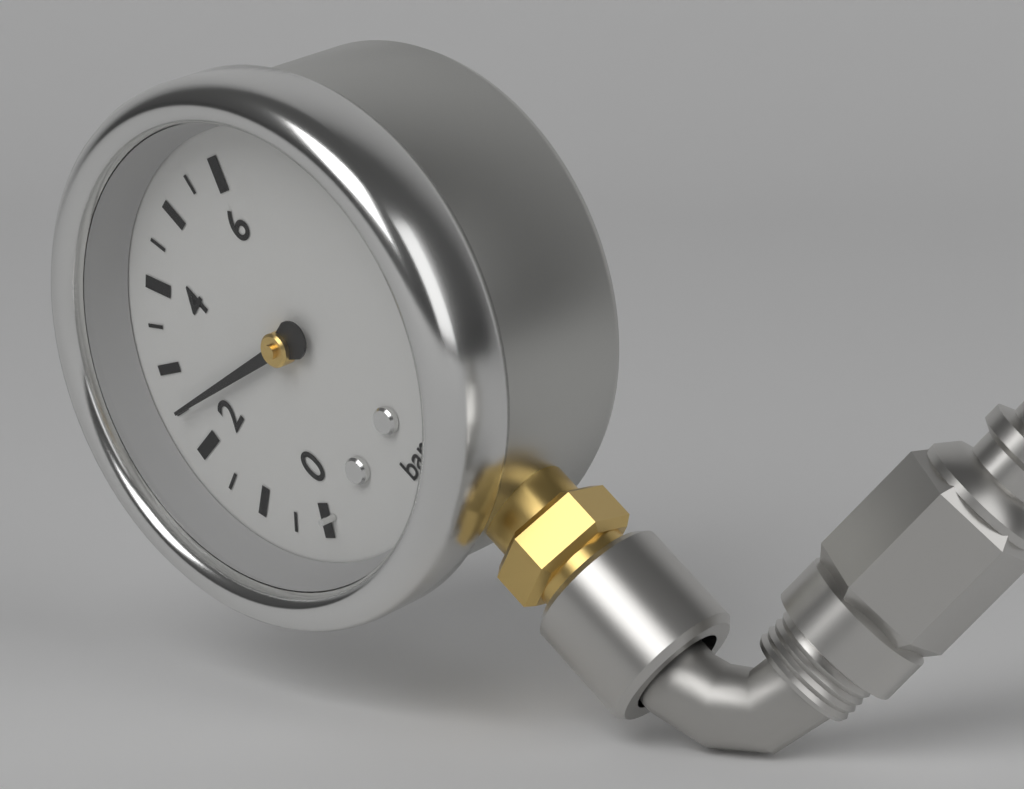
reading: 2.5 bar
